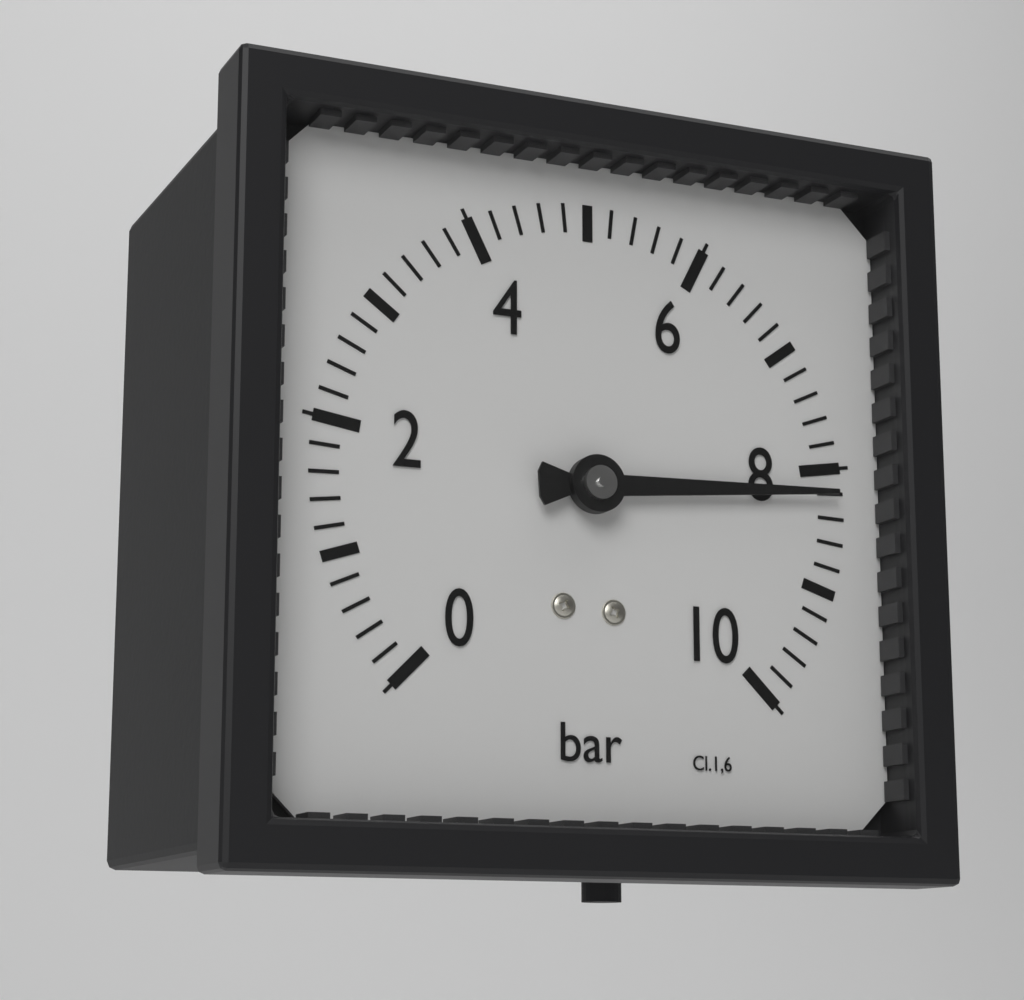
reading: 8.2 bar
